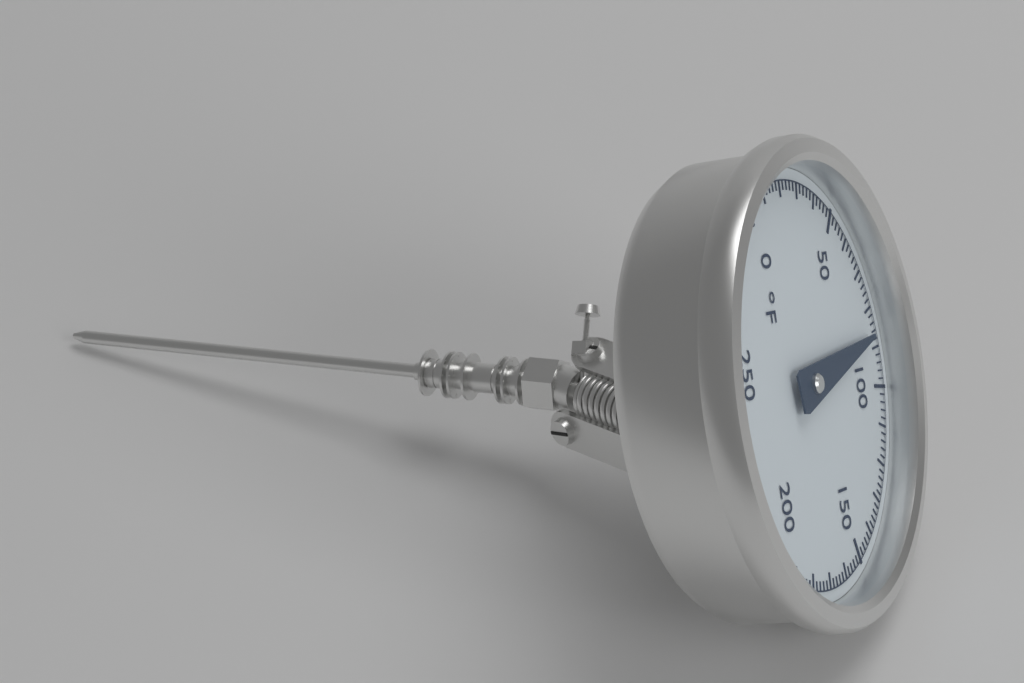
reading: 86 °F
